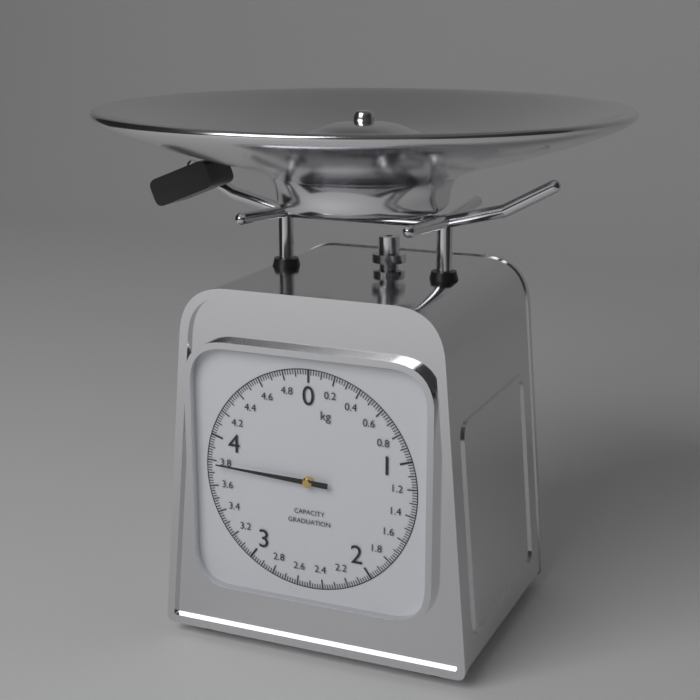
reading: 3.78 kg
